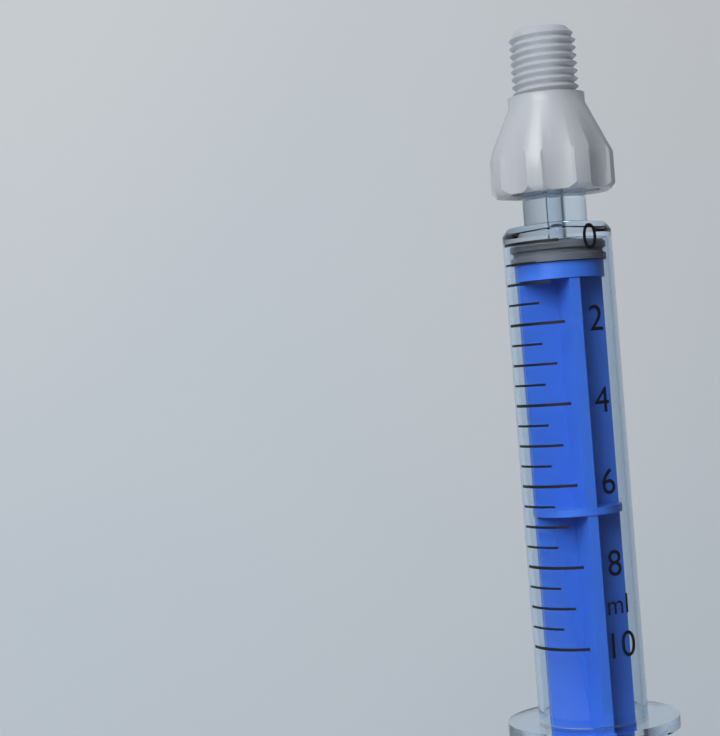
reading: 0.0 ml
